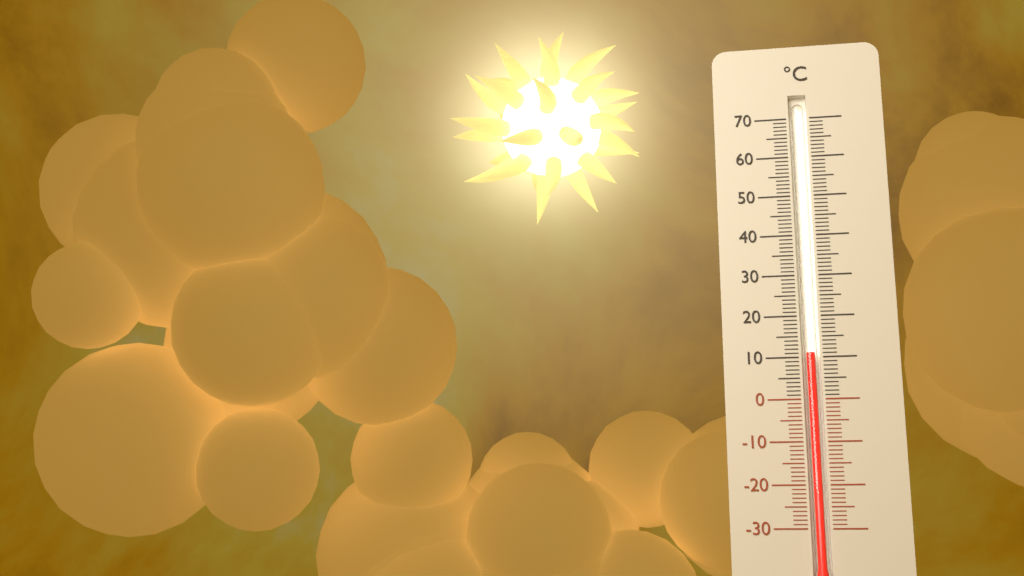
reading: 11 °C
